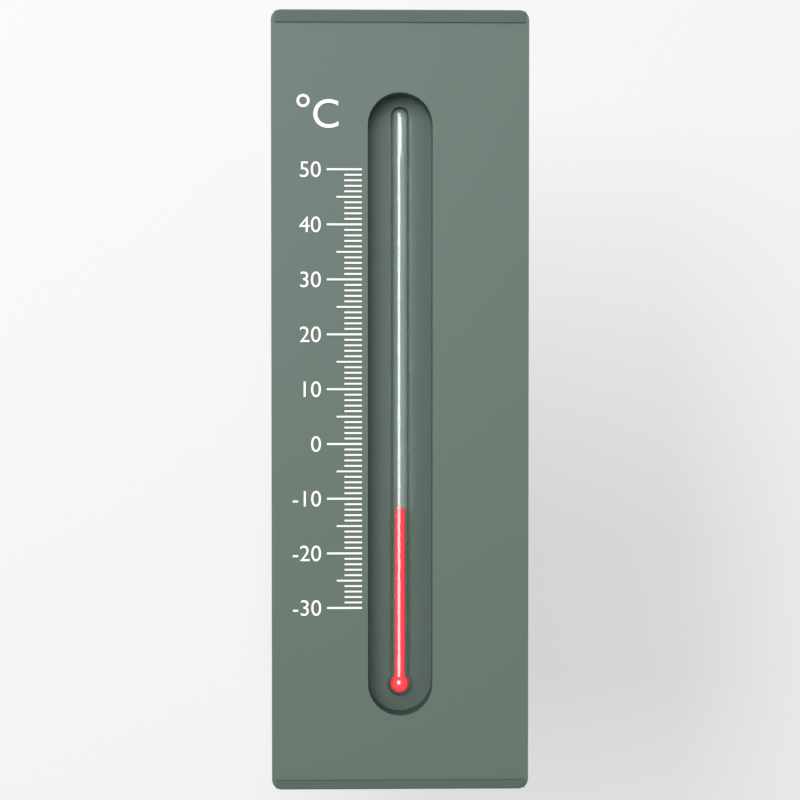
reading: -12 °C
